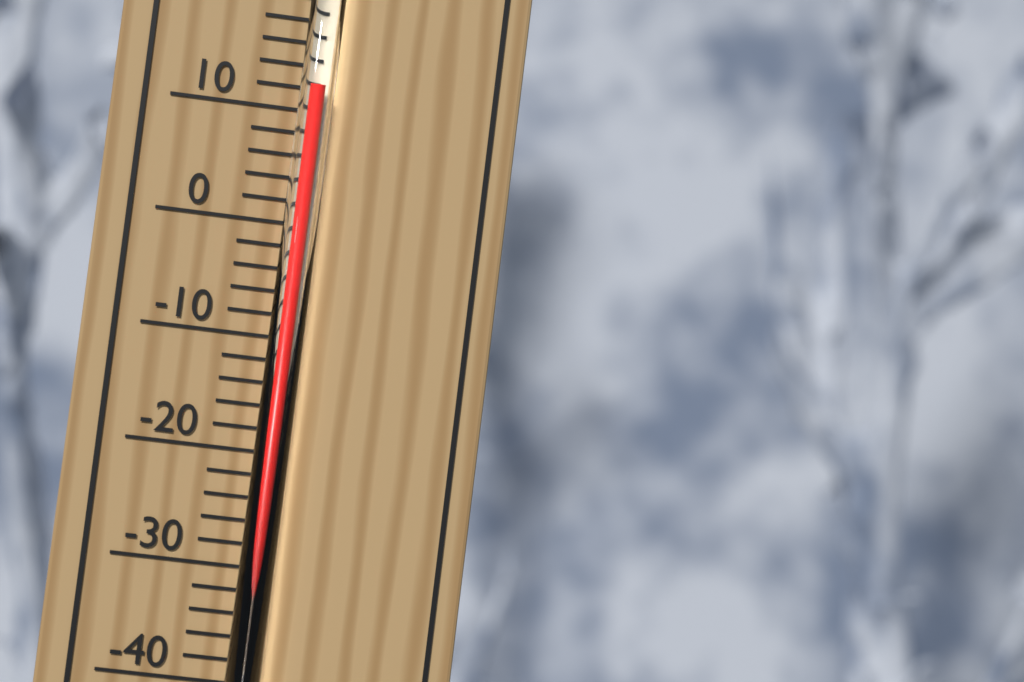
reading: 12 °C
